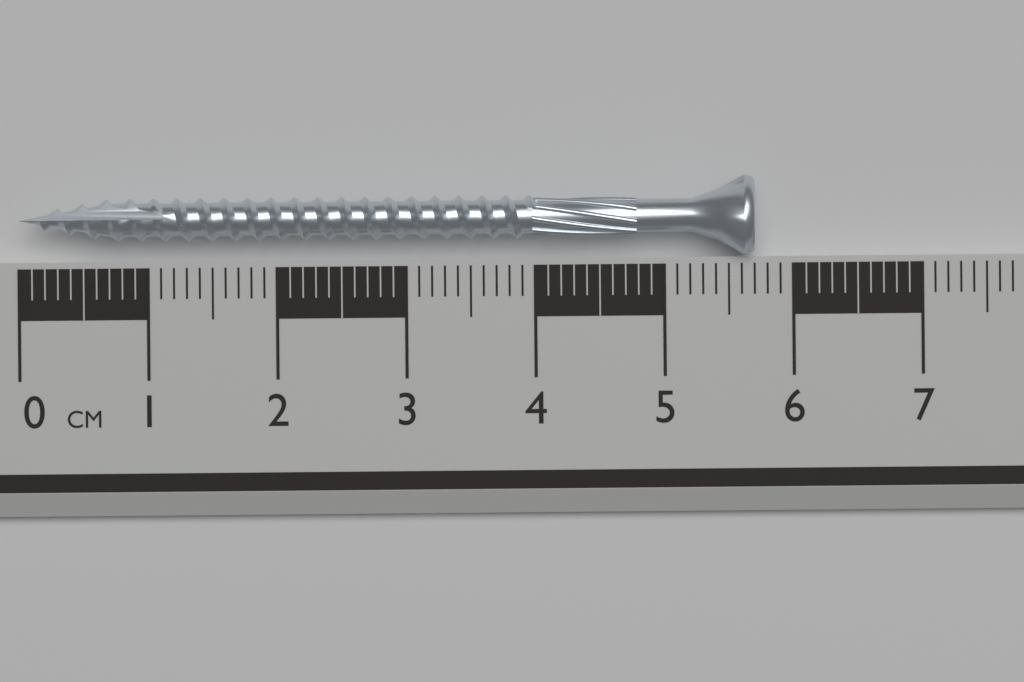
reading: 5.7 cm
